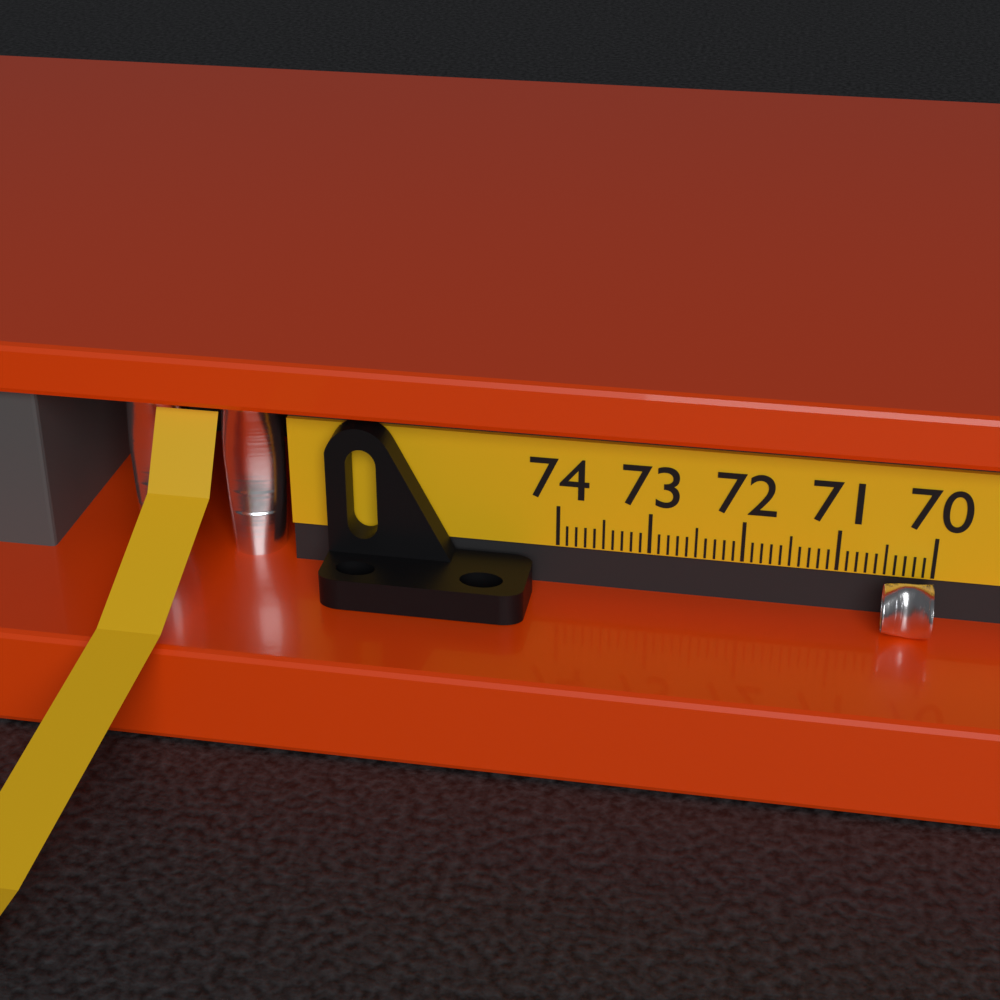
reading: 70.5 (no unit)
